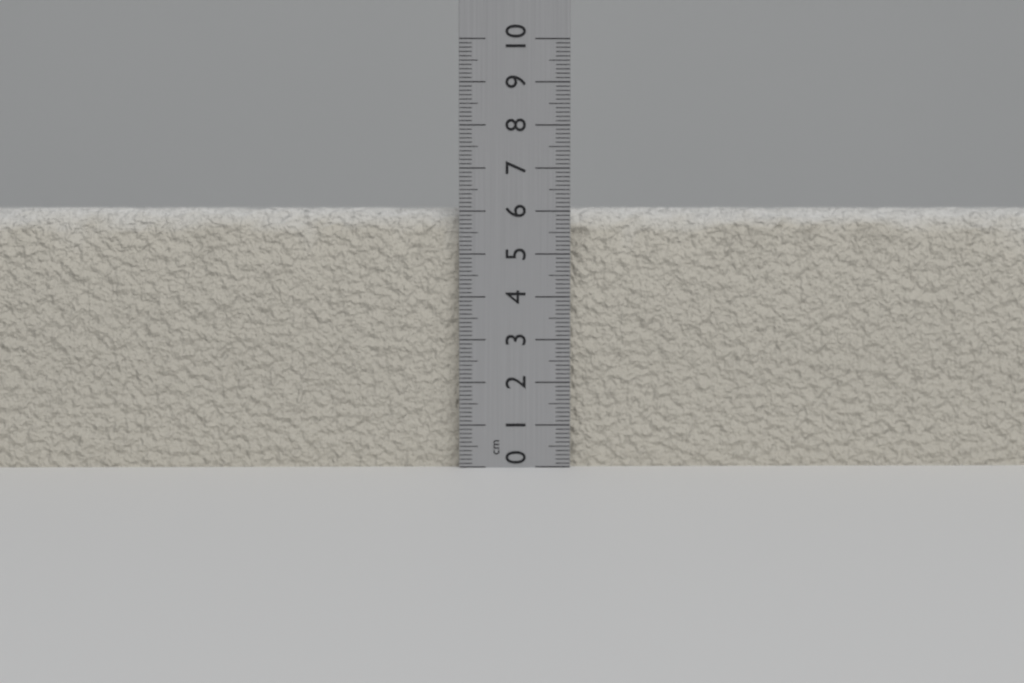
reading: 6.1 cm
